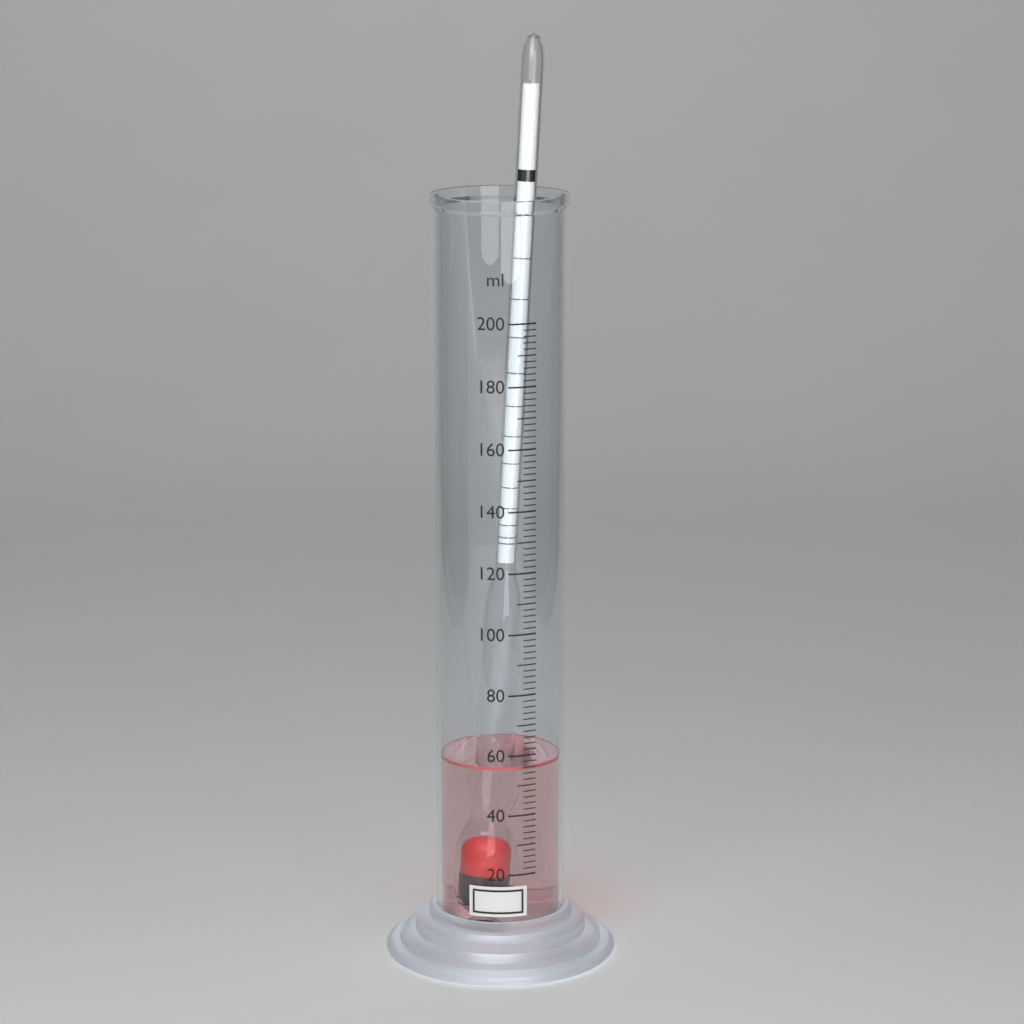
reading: 56 ml
